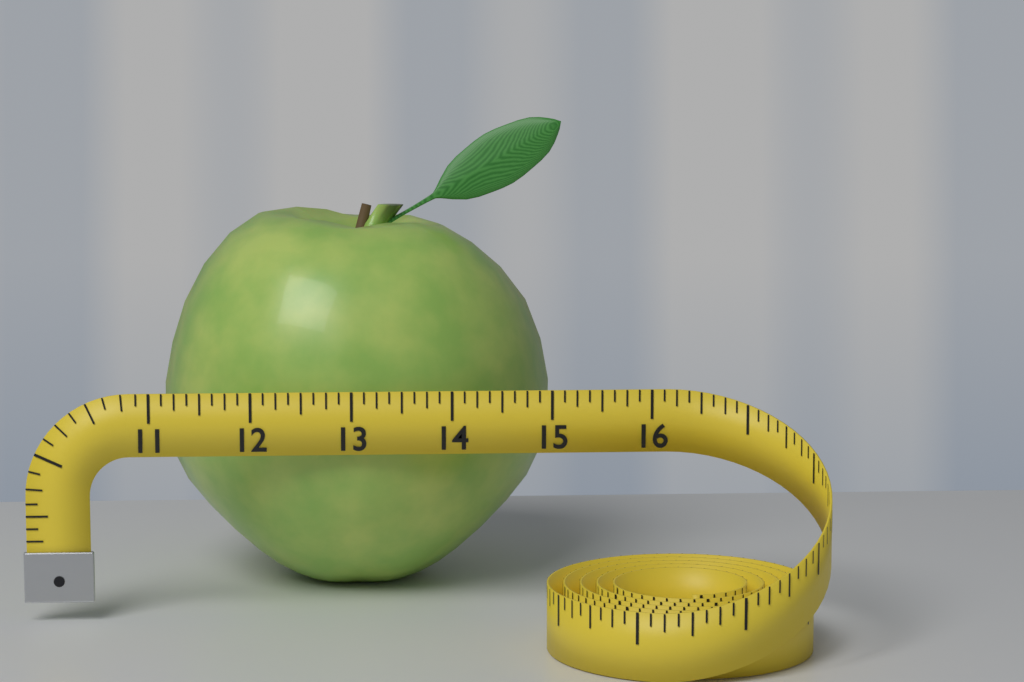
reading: 15.125 (no unit)
